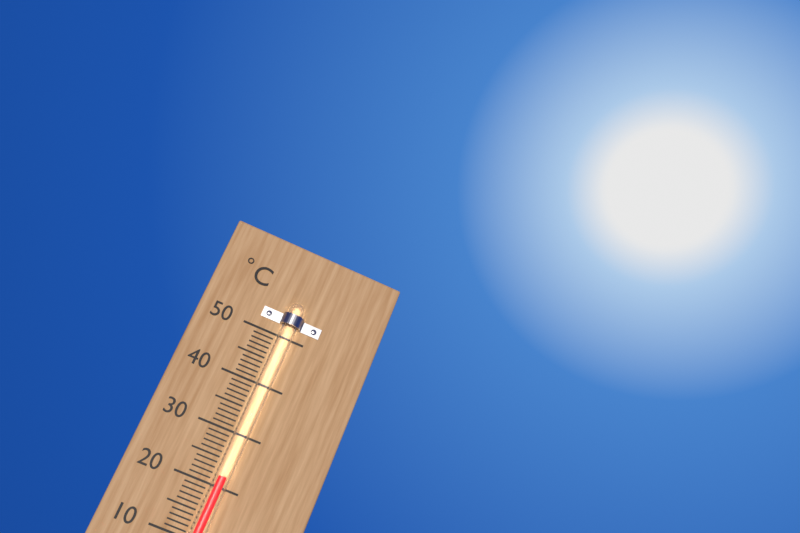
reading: 22 °C
